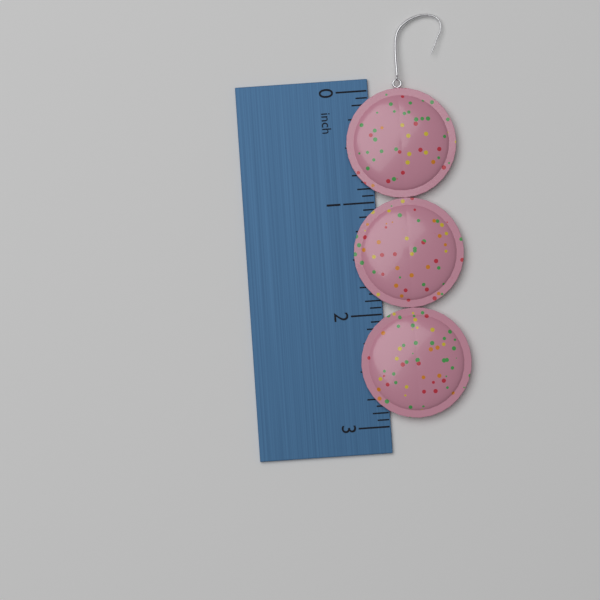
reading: 2.9375 inch
